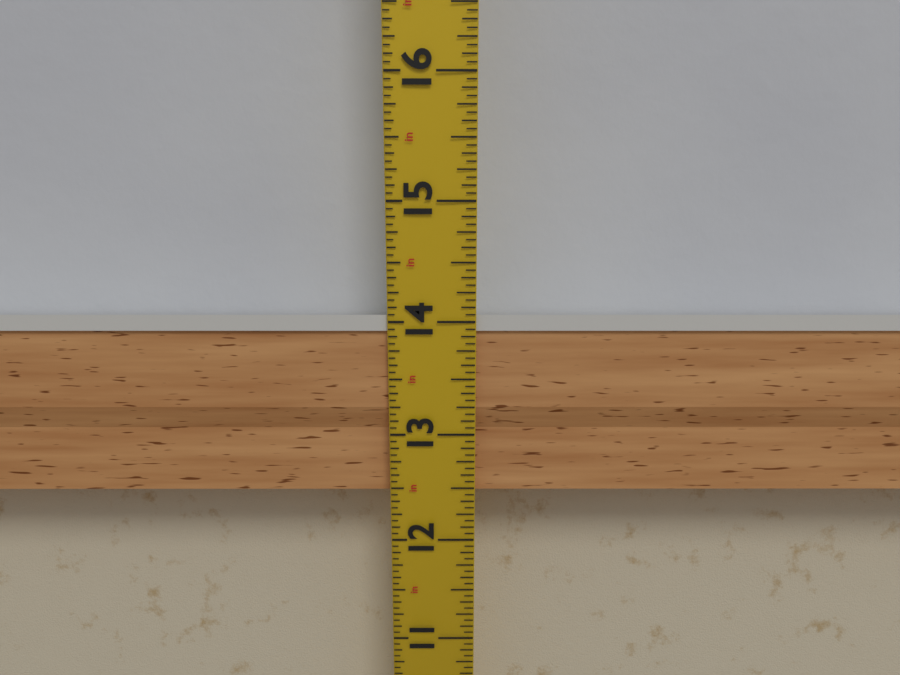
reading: 14.0625 in
